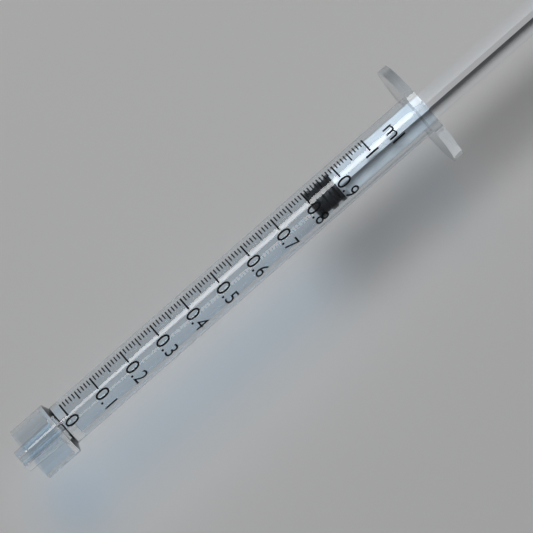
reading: 0.80 ml
